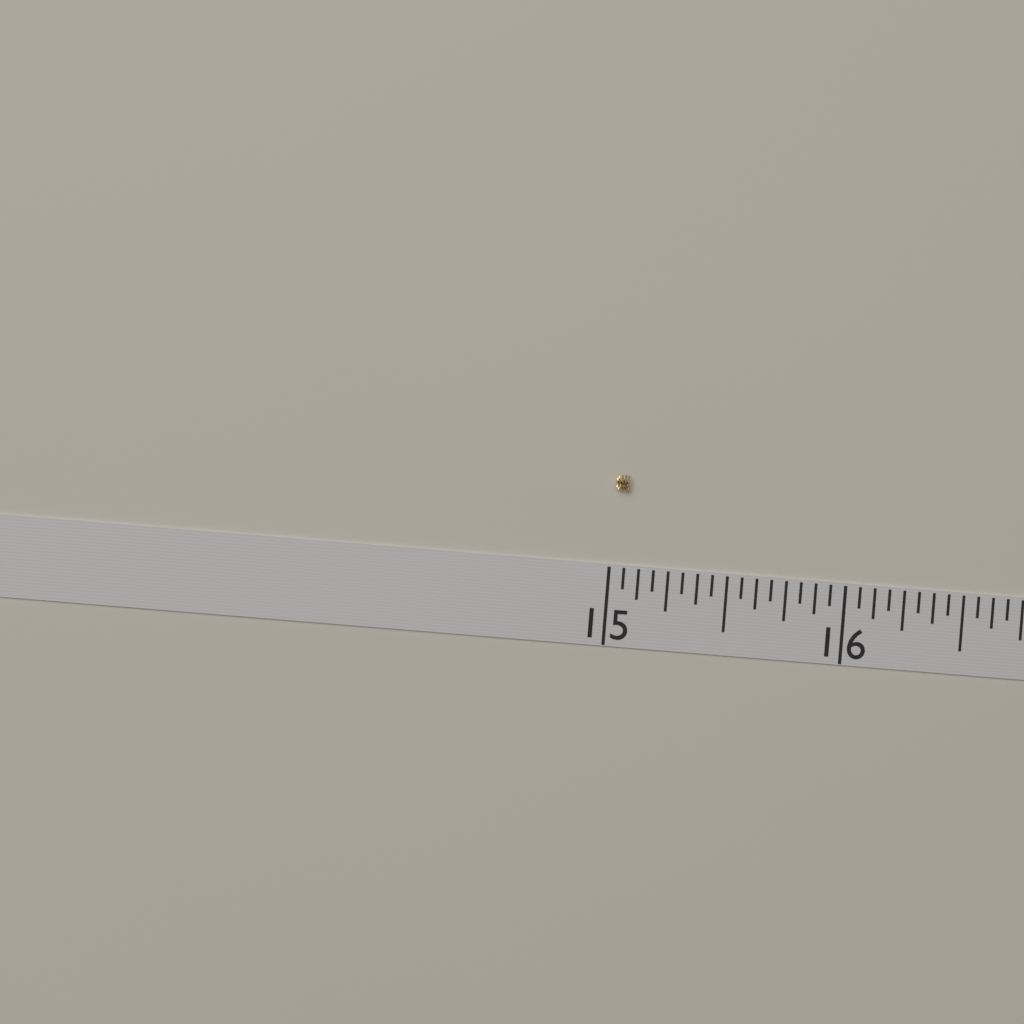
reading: 15.0625 (no unit)
